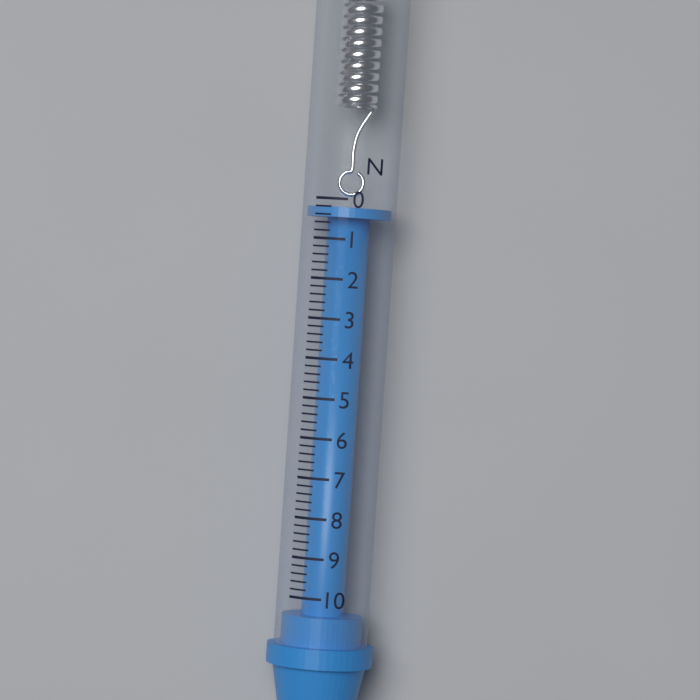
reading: 0.2 N
